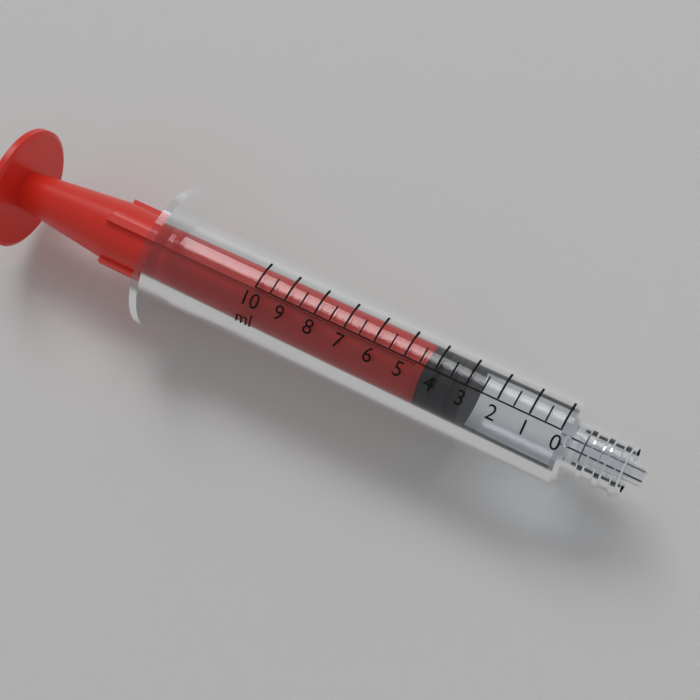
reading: 3.0 ml
